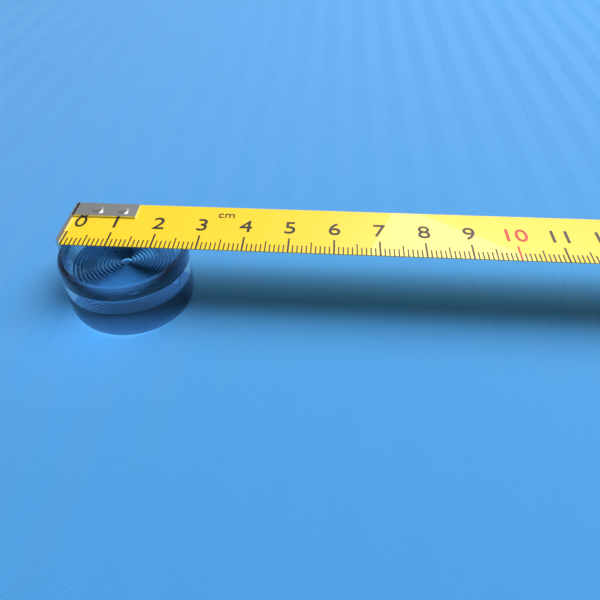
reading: 2.8 cm
